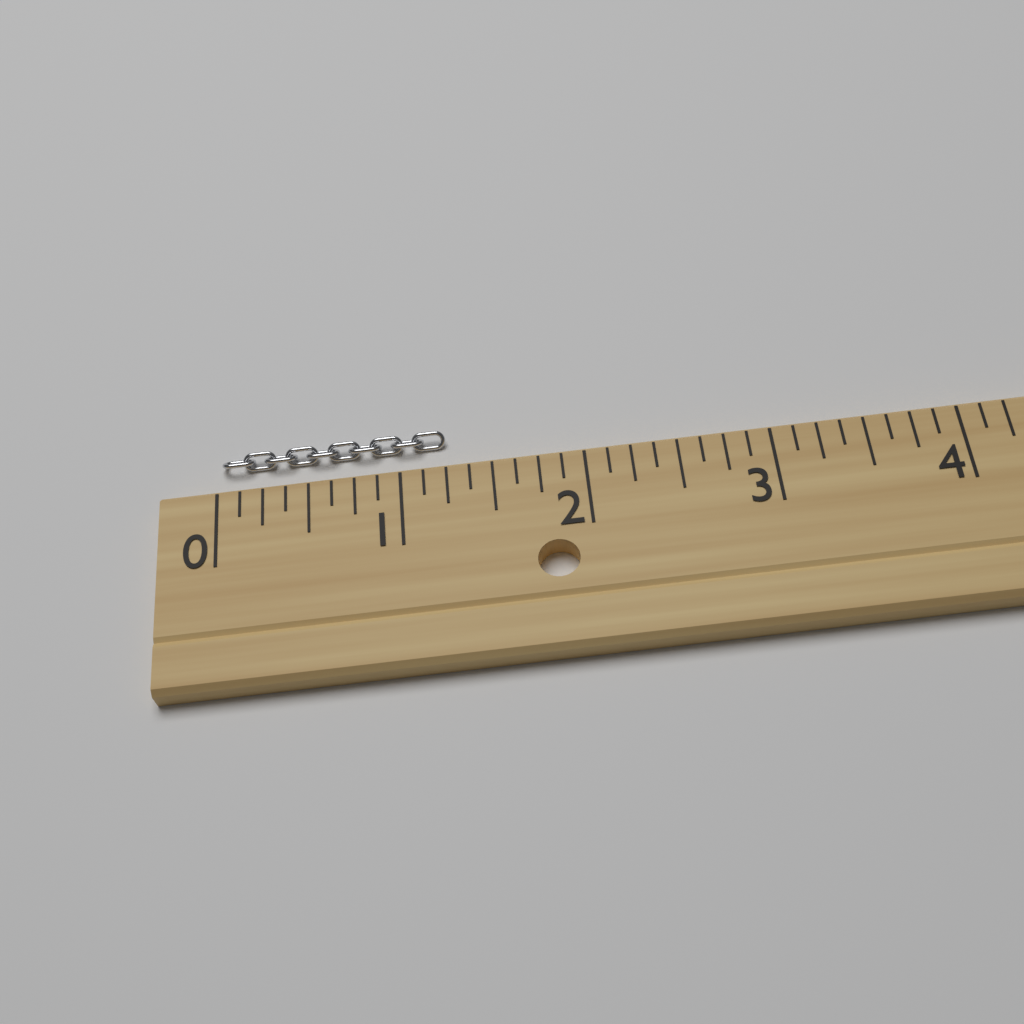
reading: 1.250 (no unit)
